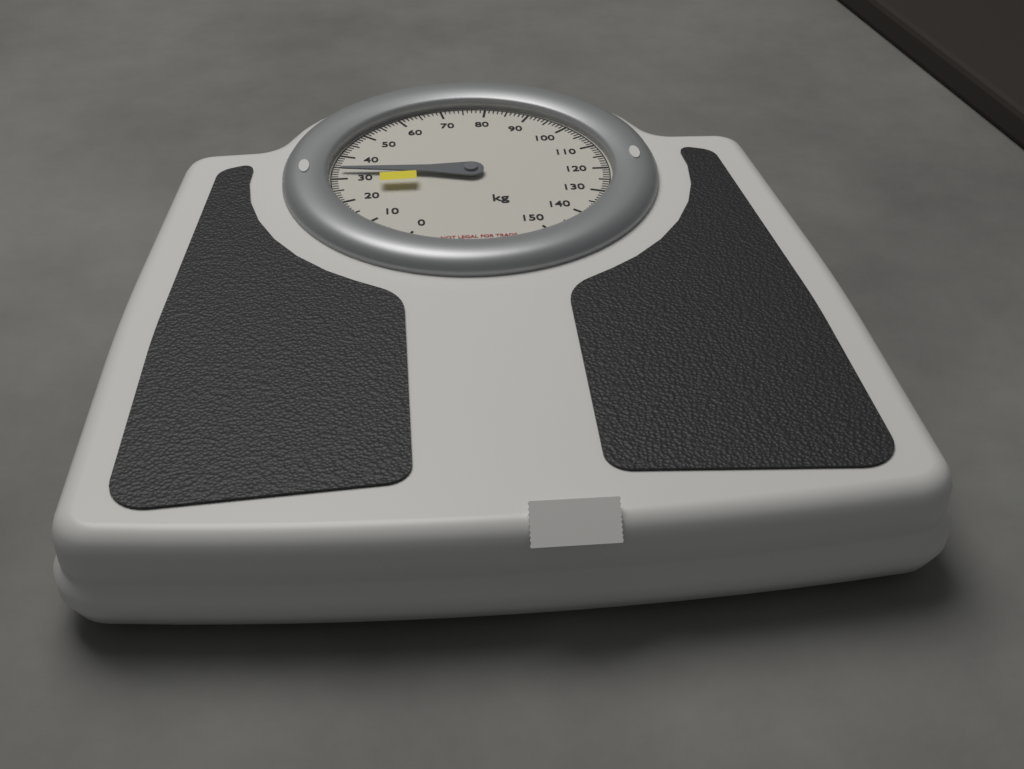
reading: 33 kg
